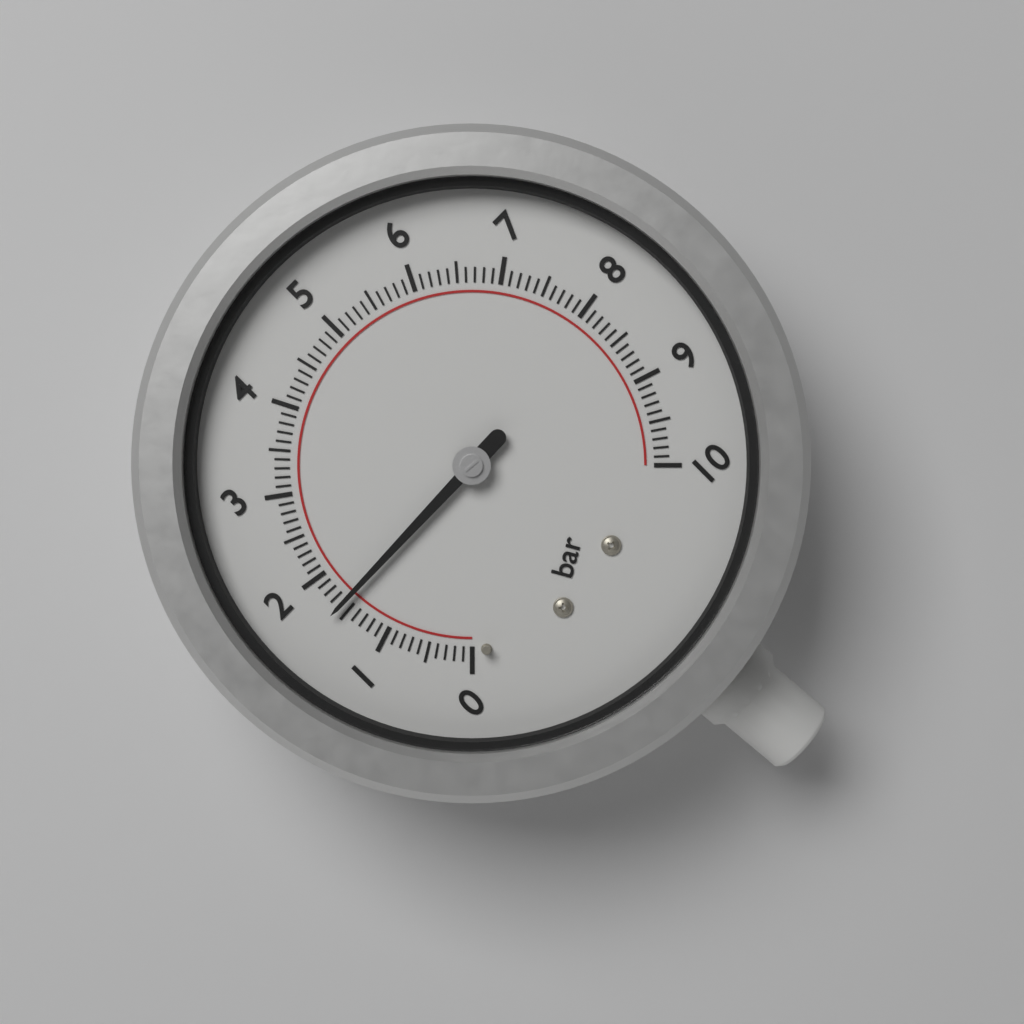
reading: 1.6 bar
